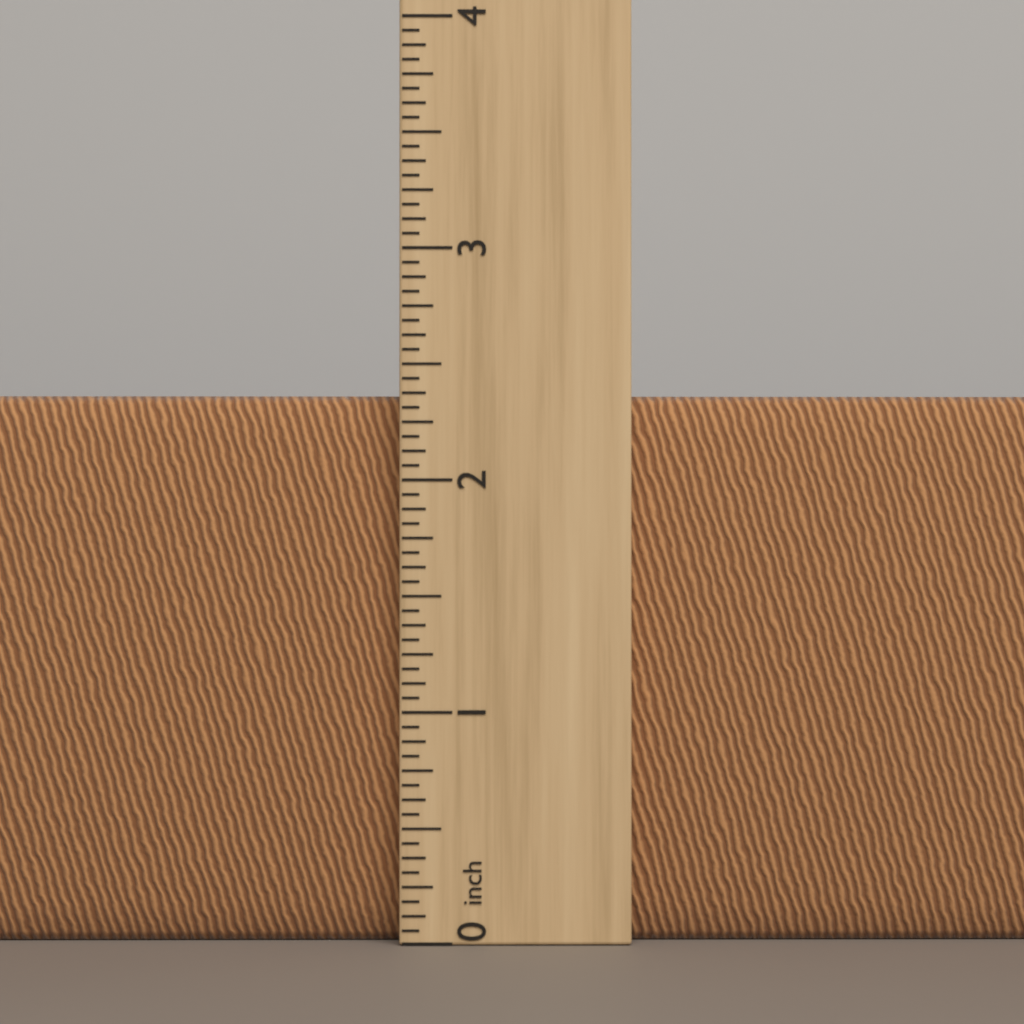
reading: 2.3750 inch
